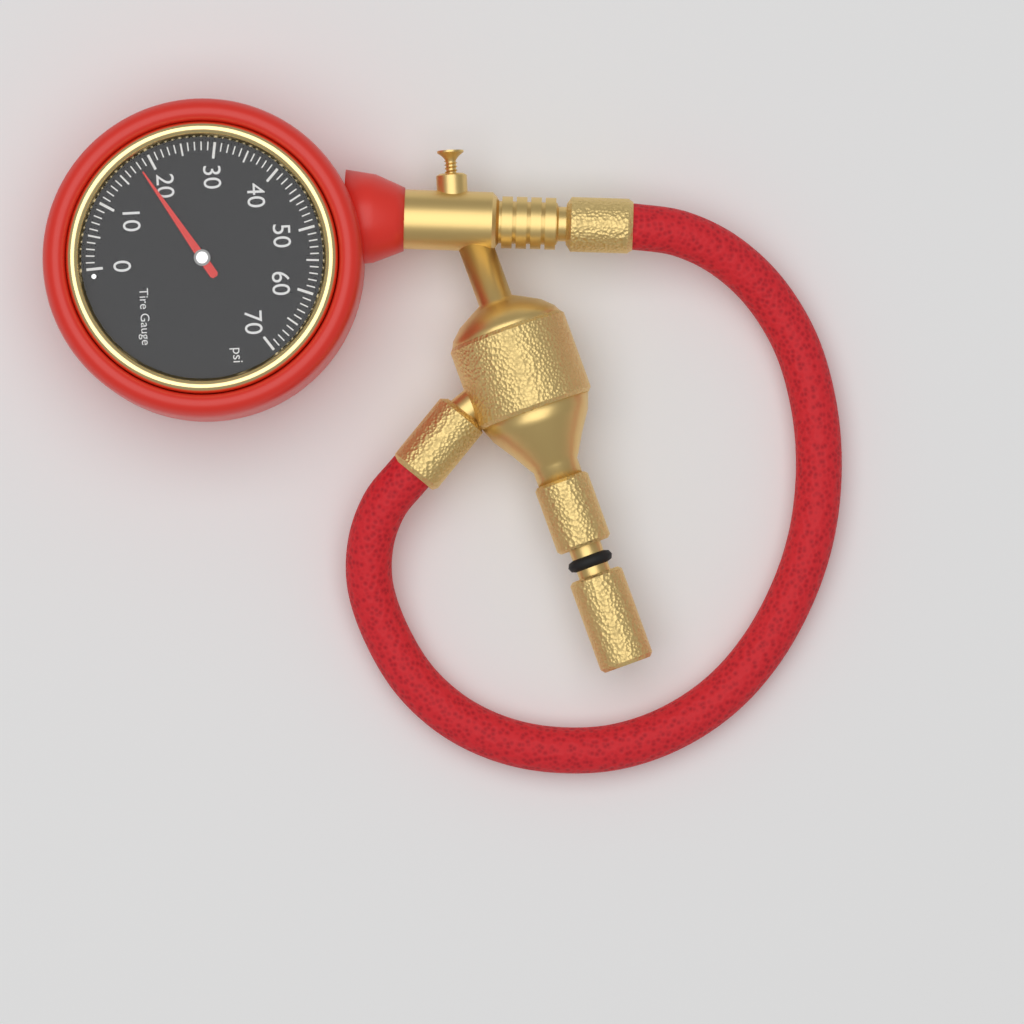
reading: 18 psi
